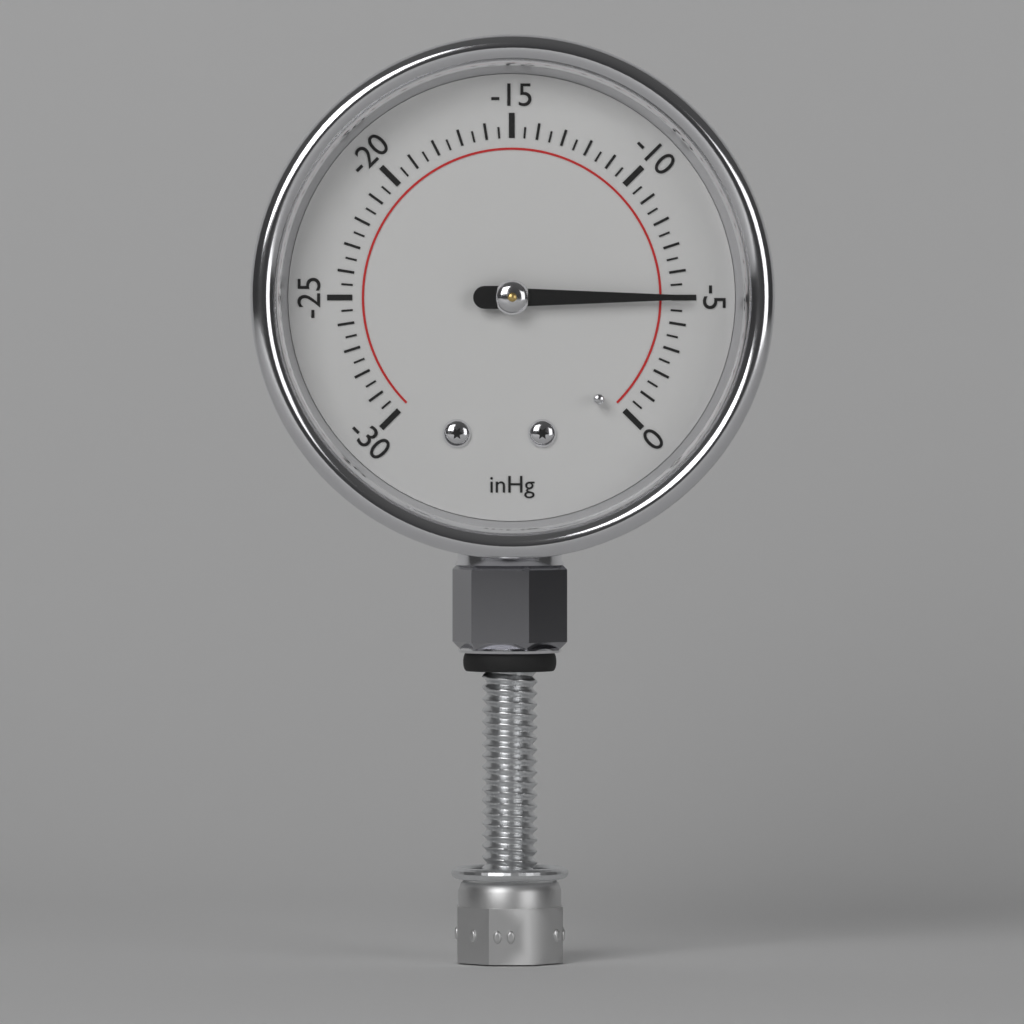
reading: -5.0 inHg
